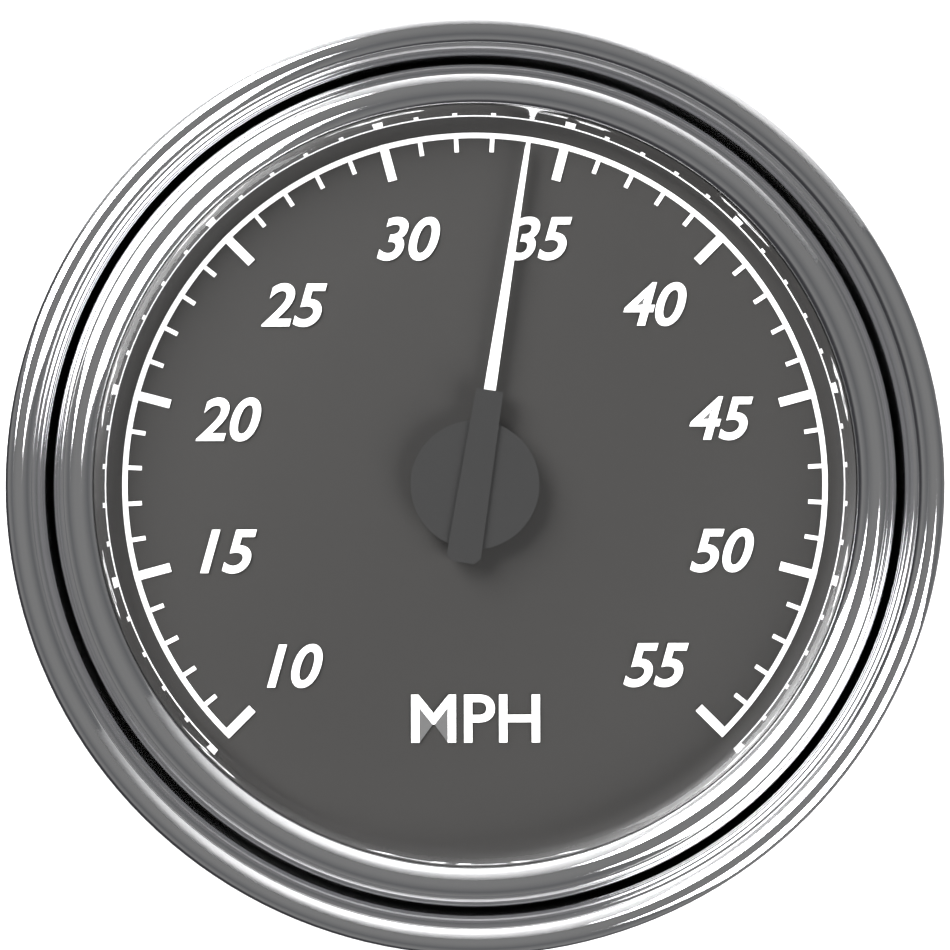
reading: 34 MPH
